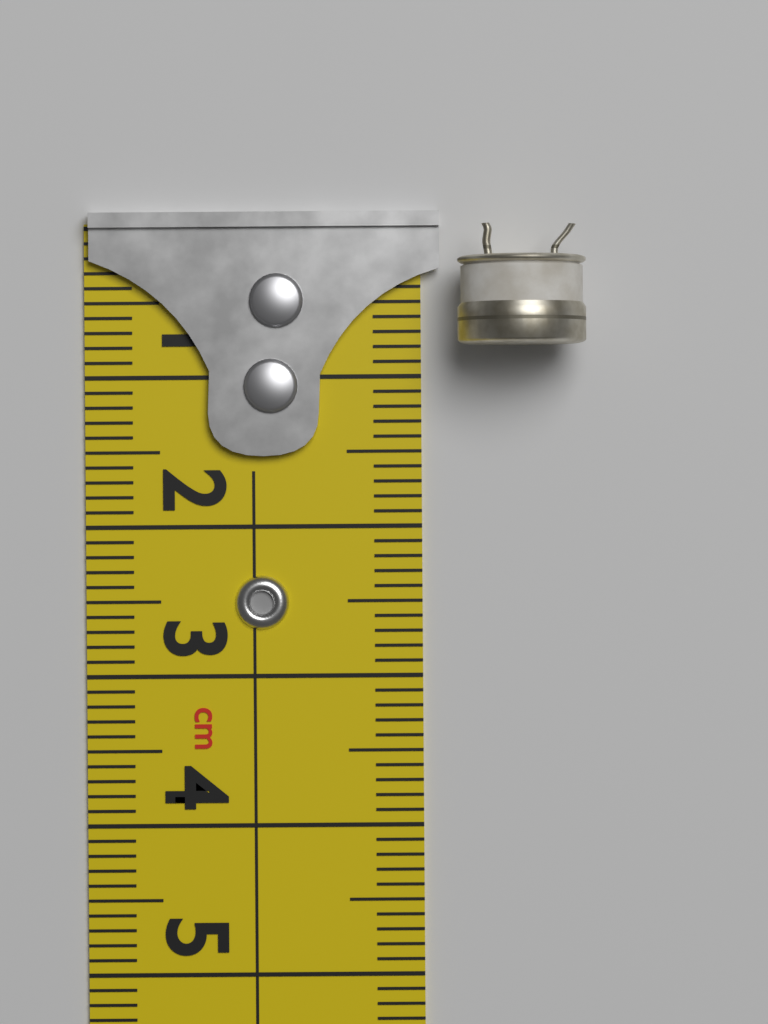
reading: 0.8 cm
